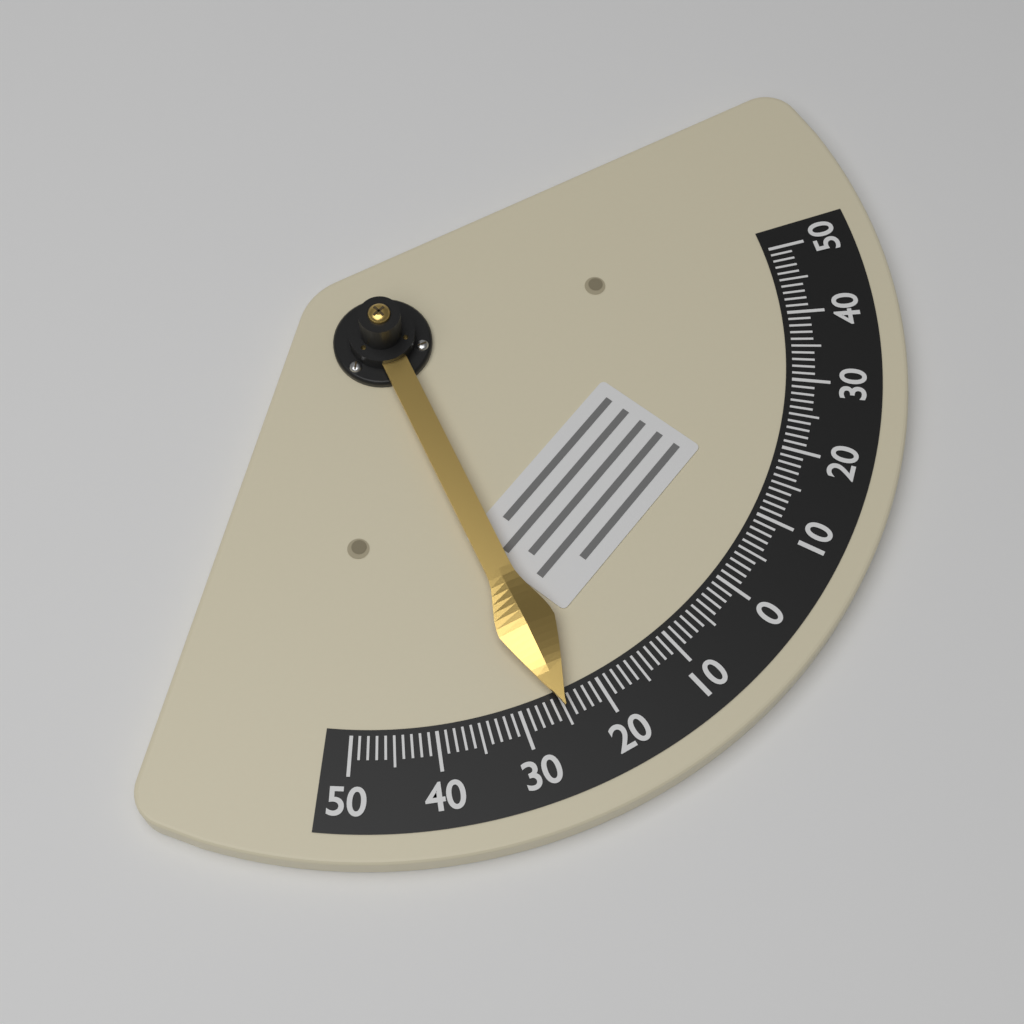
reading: -25 (no unit)
